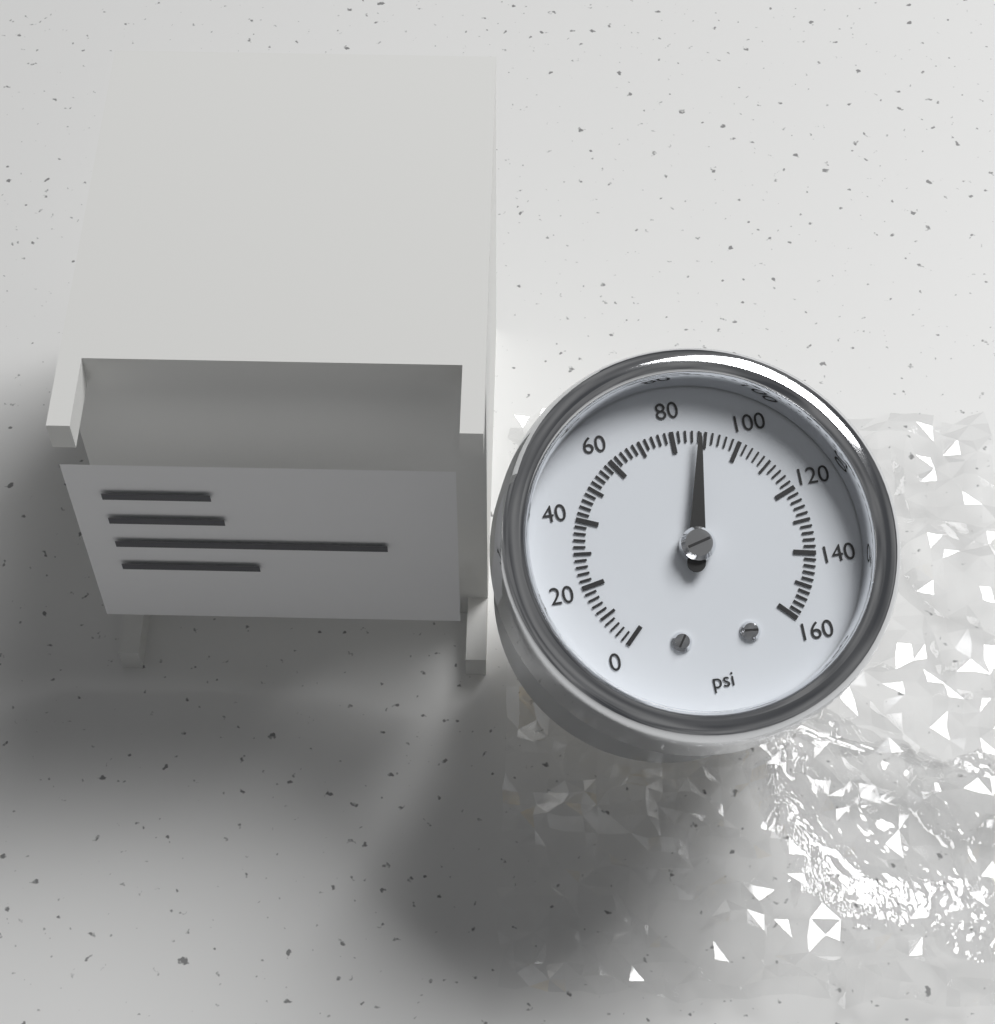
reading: 88 psi
